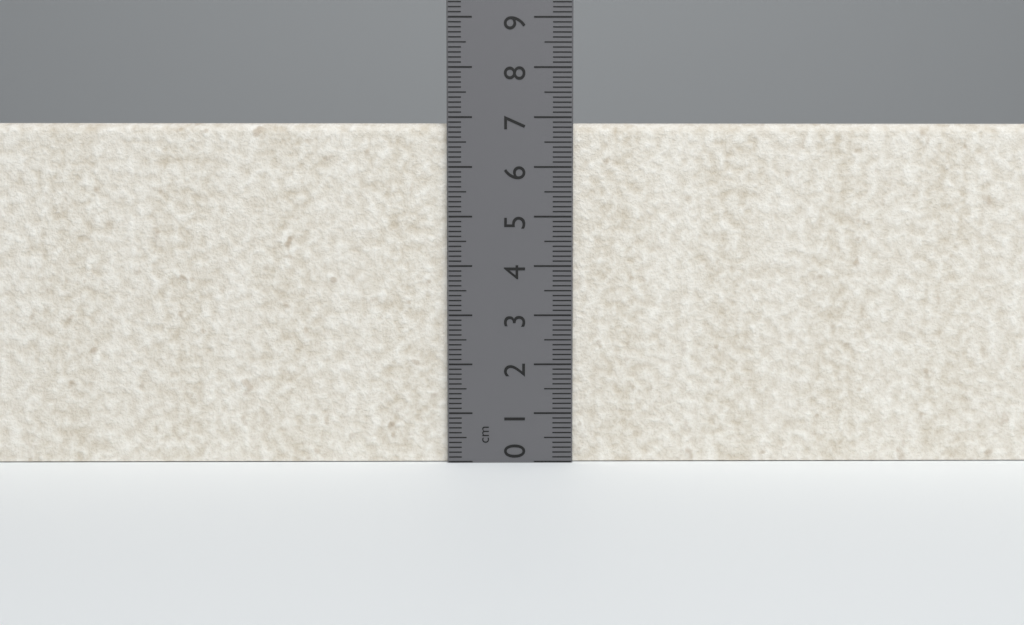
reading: 6.9 cm
